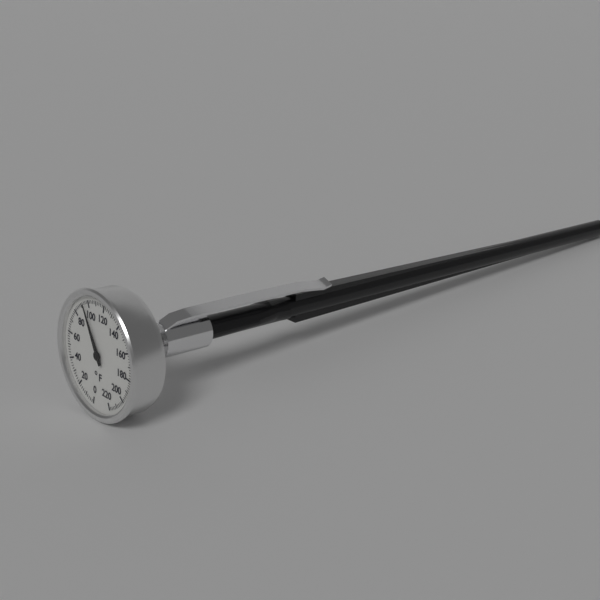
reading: 94 °F
